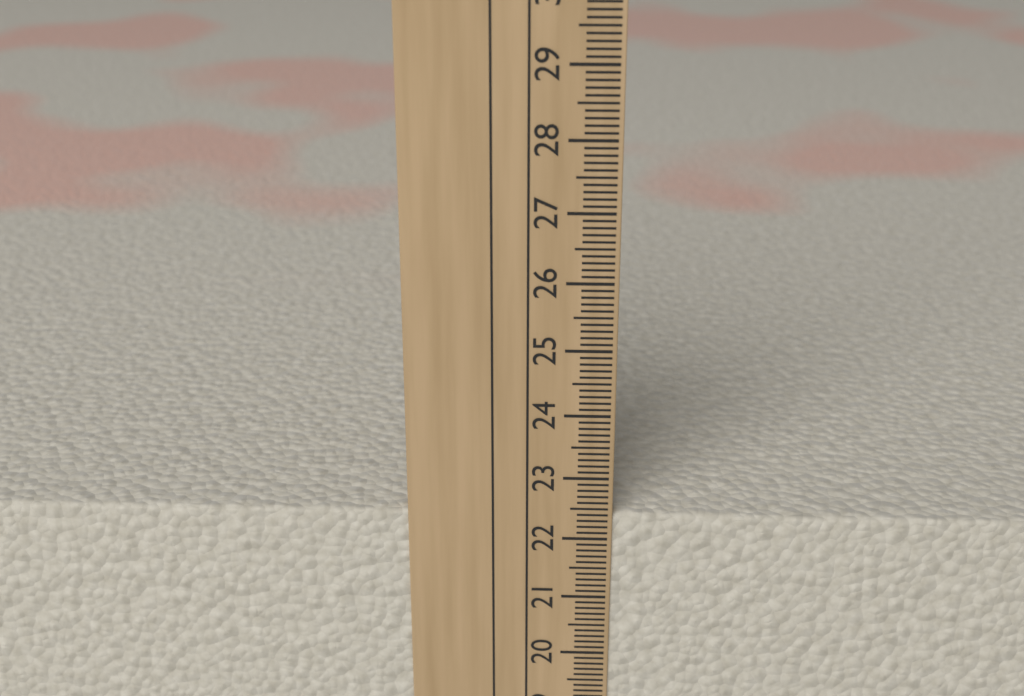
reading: 22.4 cm
